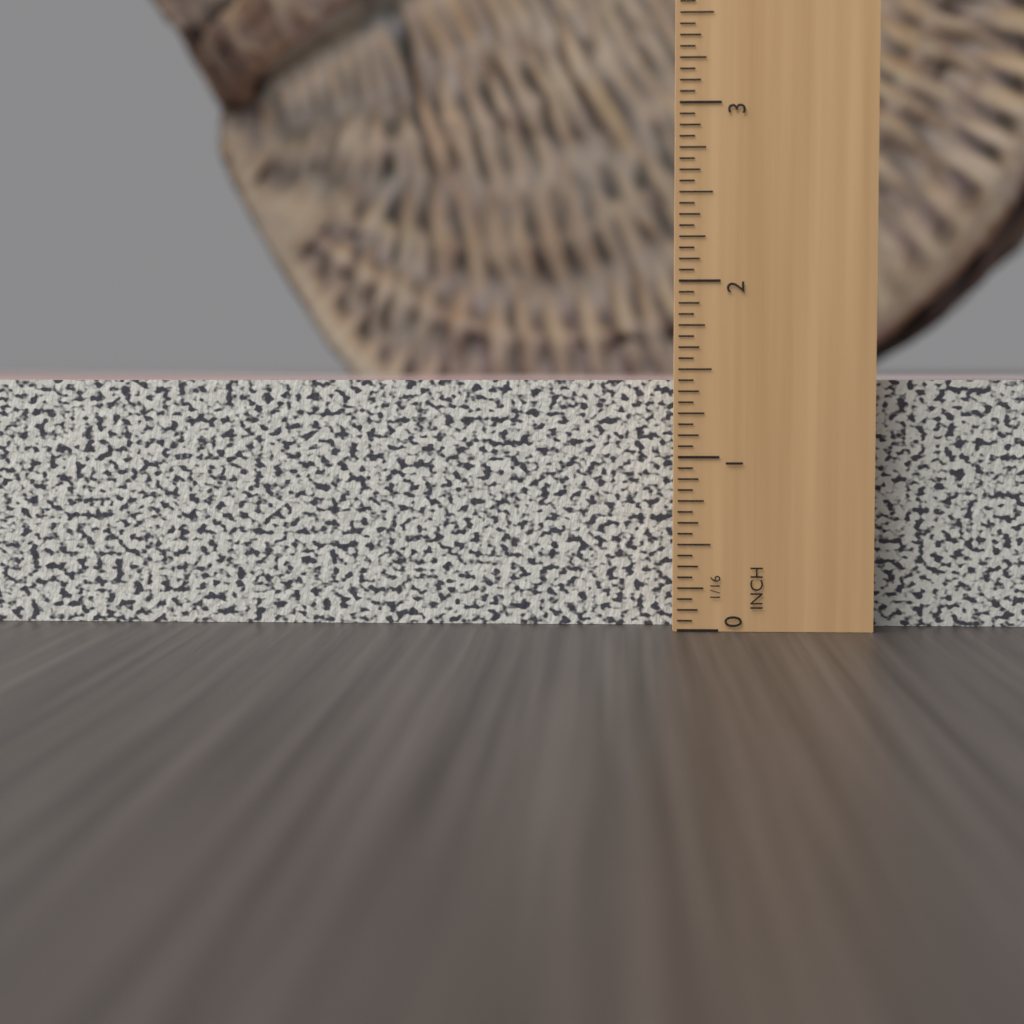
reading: 1.4375 in
